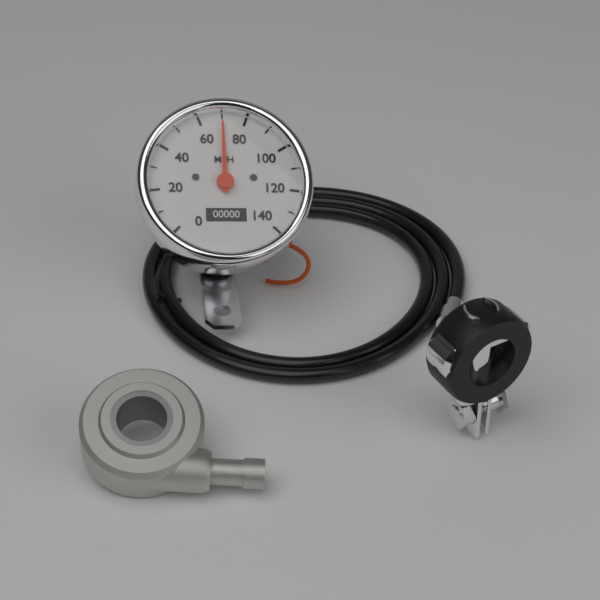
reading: 70 MPH
